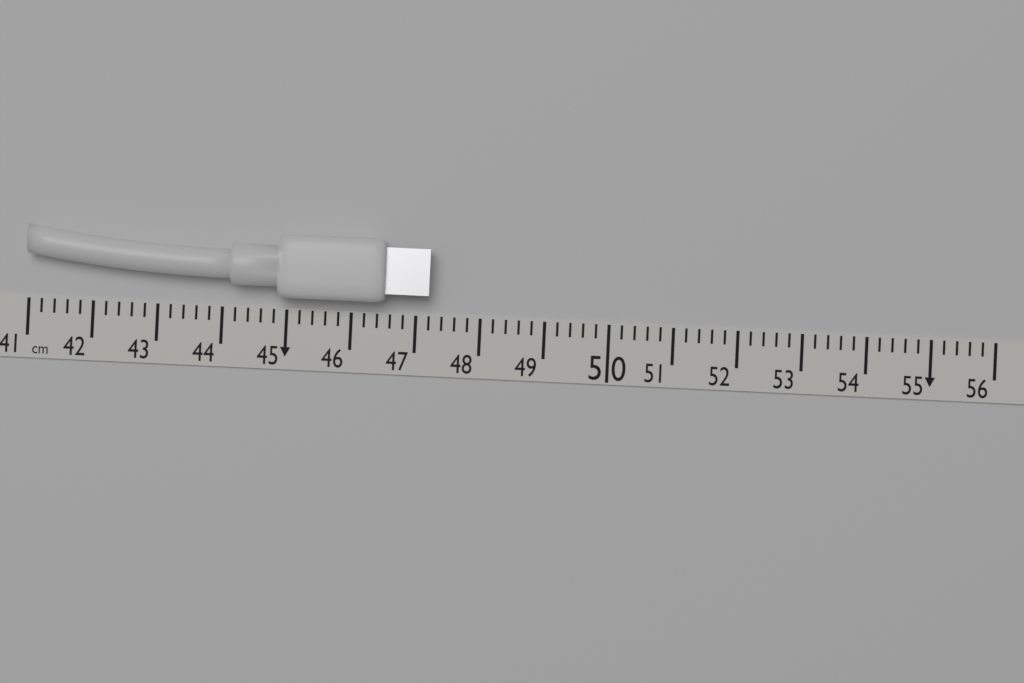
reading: 47.2 cm
